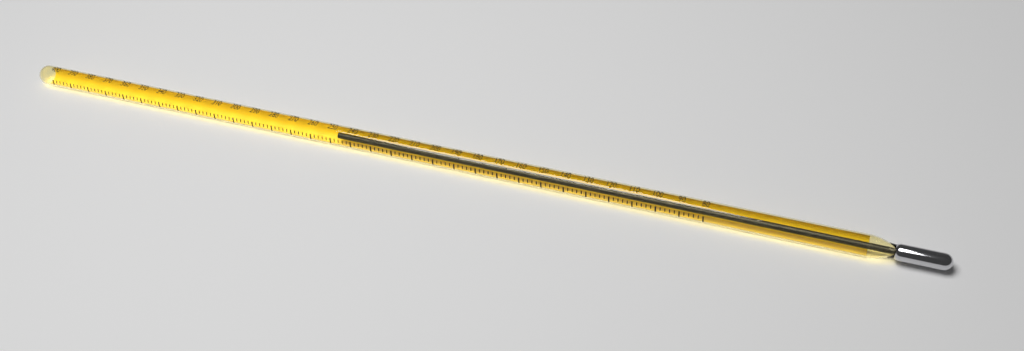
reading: 248 (no unit)
